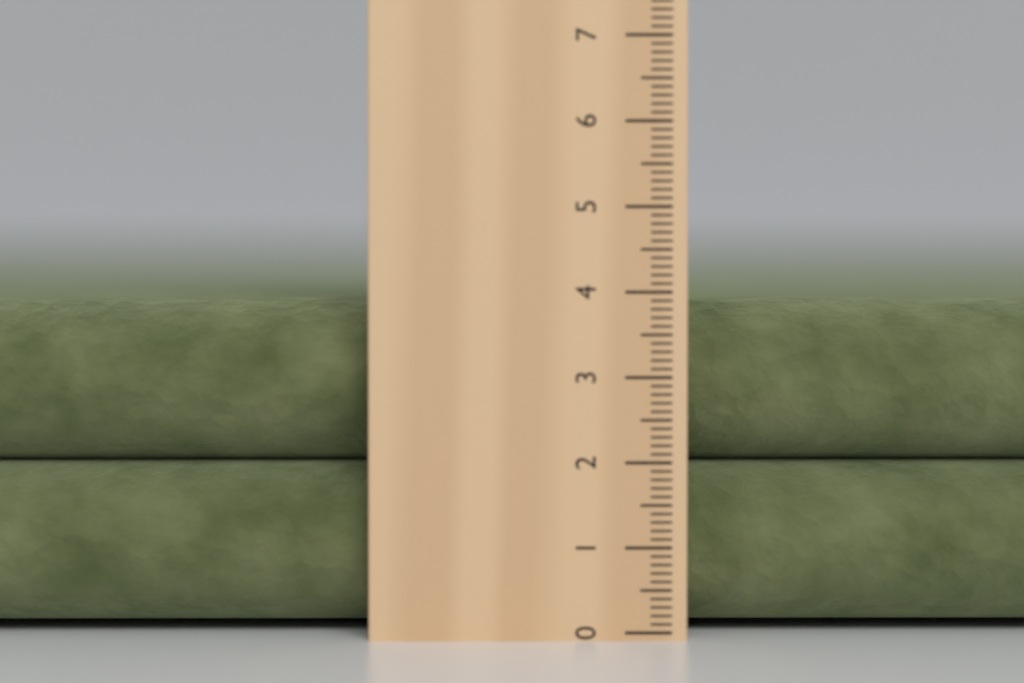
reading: 3.9 cm
